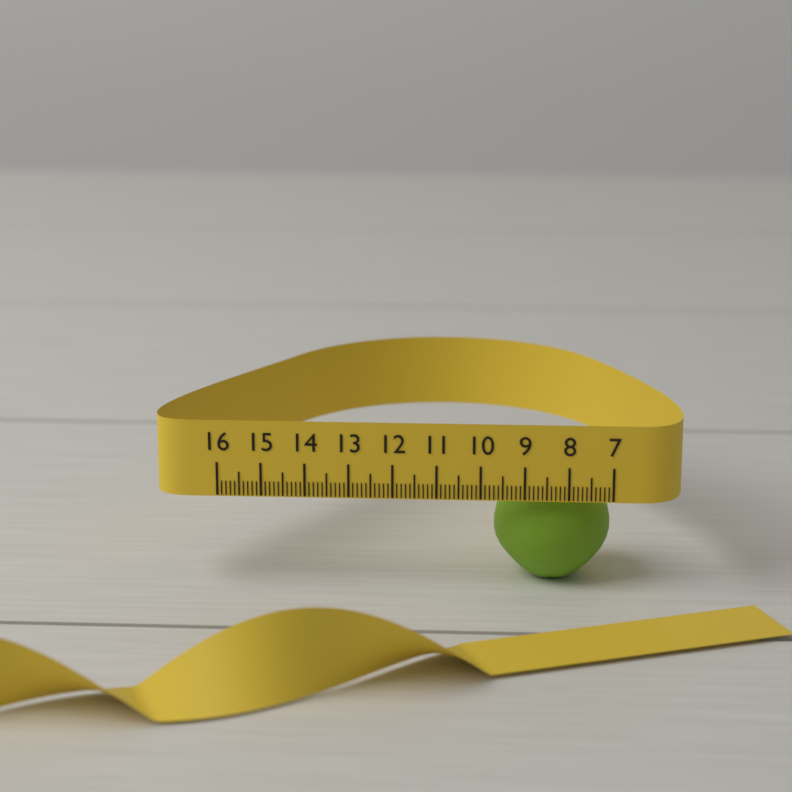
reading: 9.7 (no unit)
